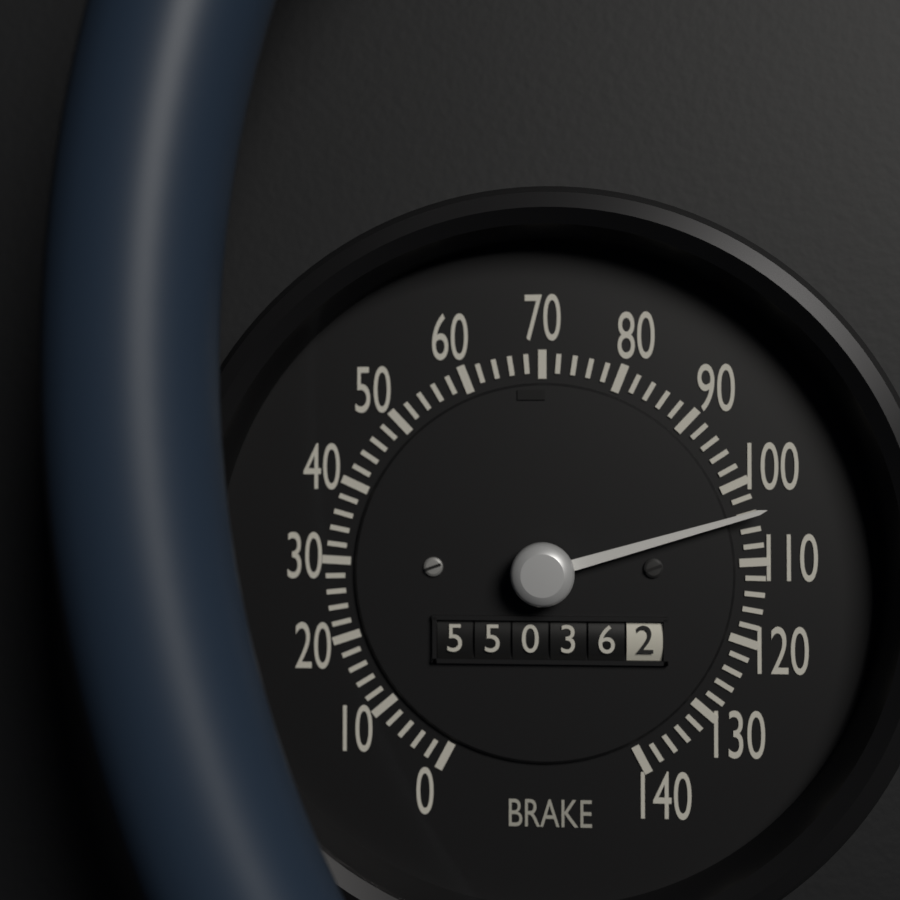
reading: 104 (no unit)
